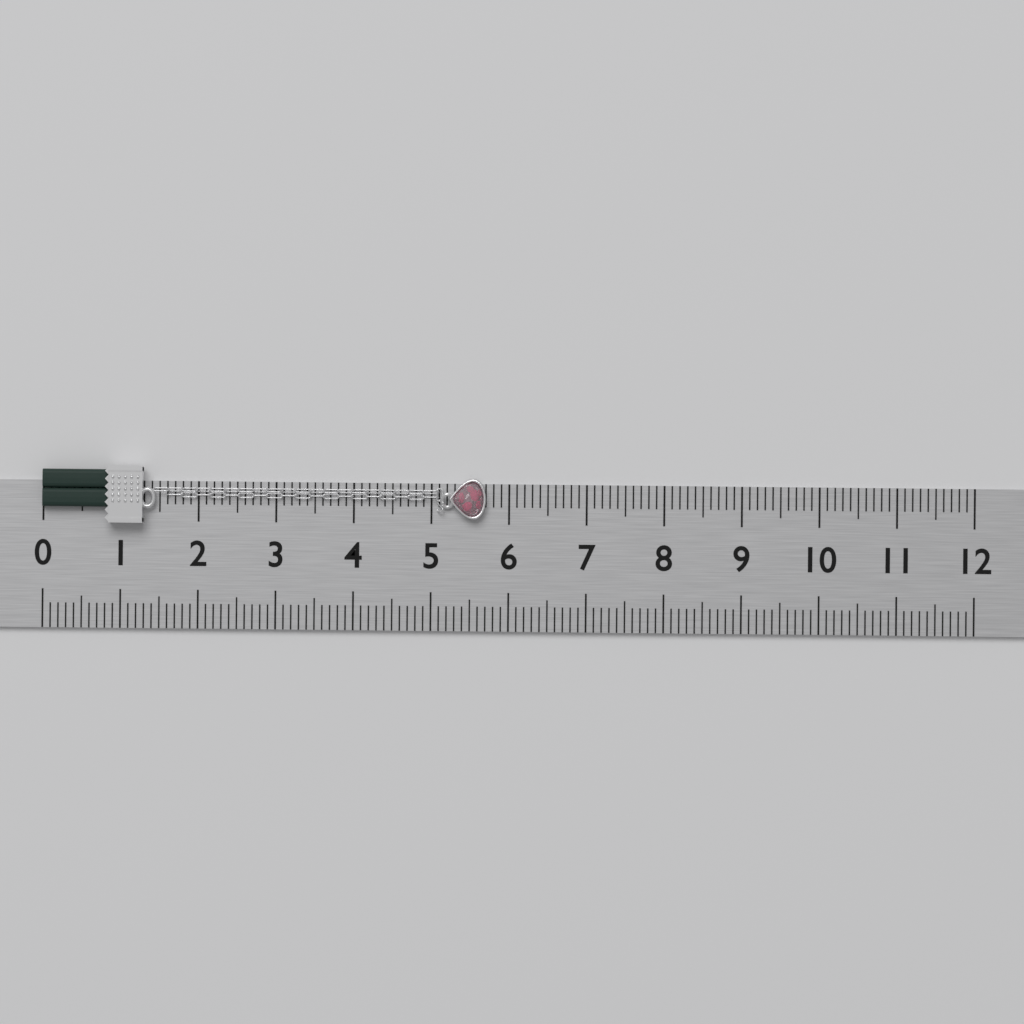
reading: 5.7 (no unit)
